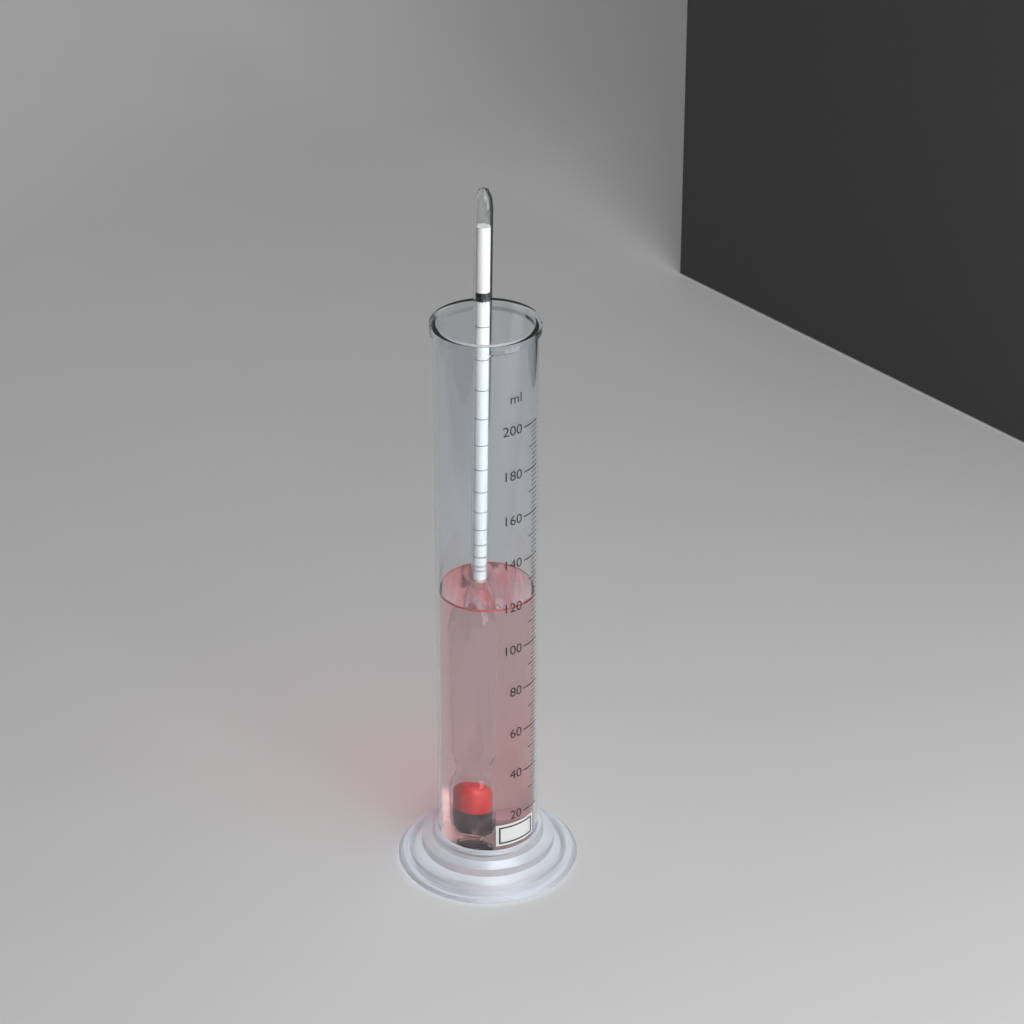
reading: 120 ml
